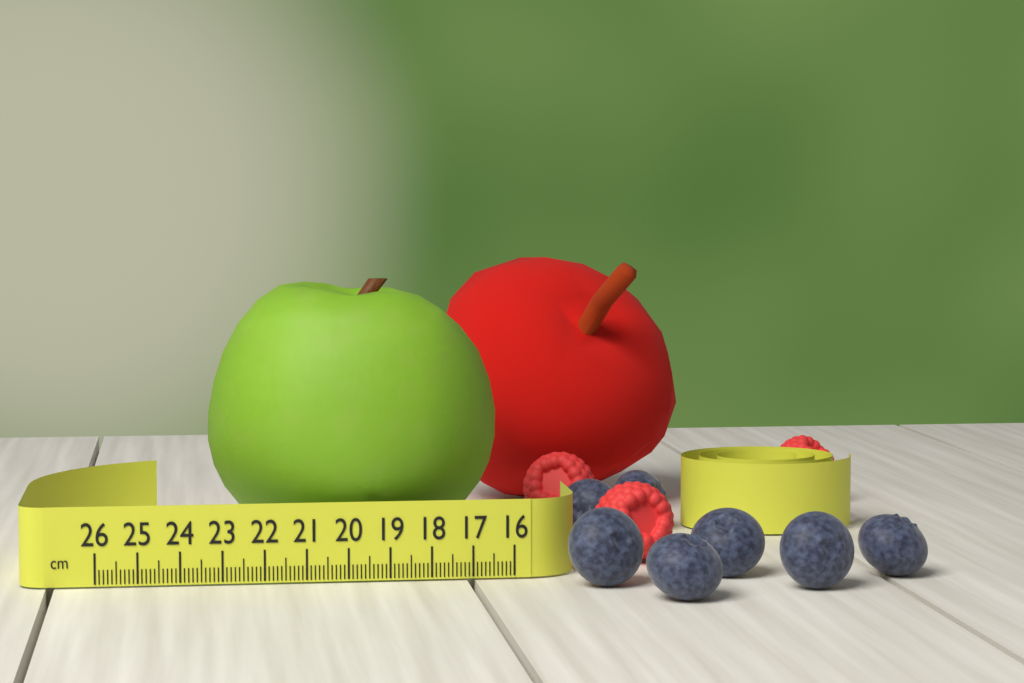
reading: 23.3 cm
